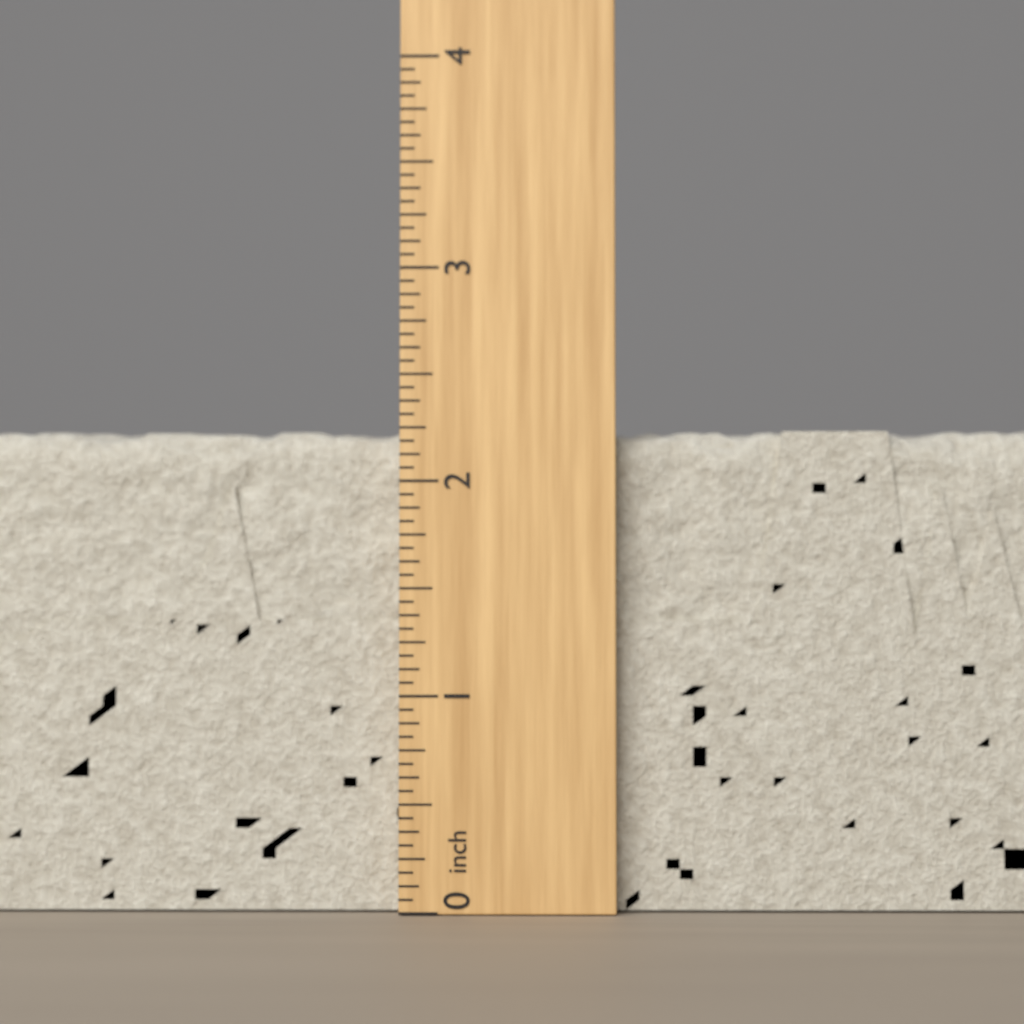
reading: 2.2500 inch
